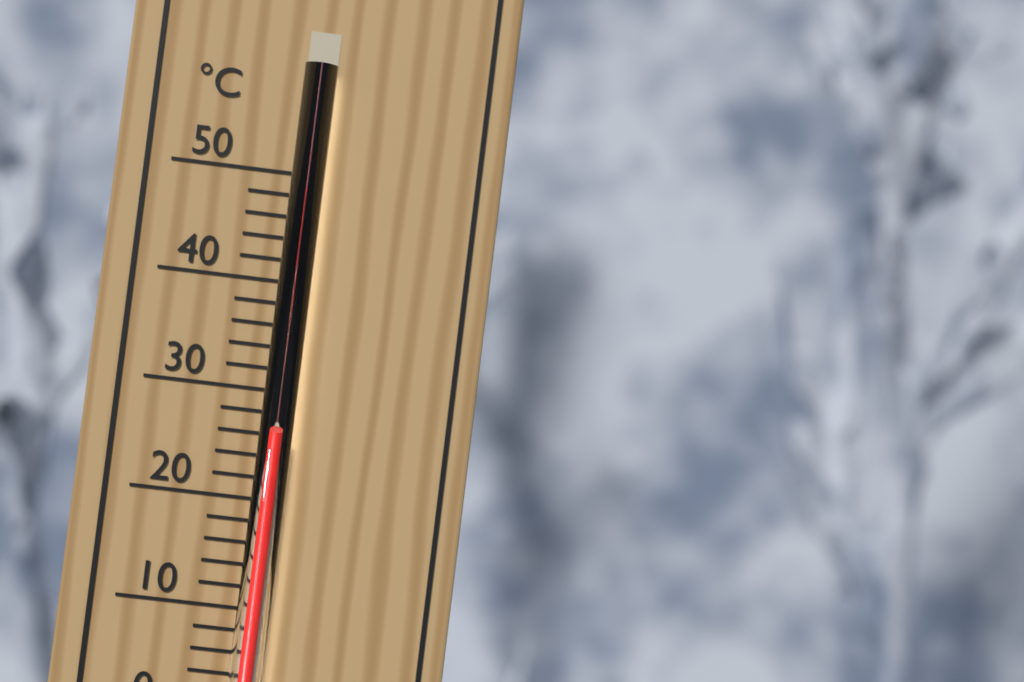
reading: 26 °C
